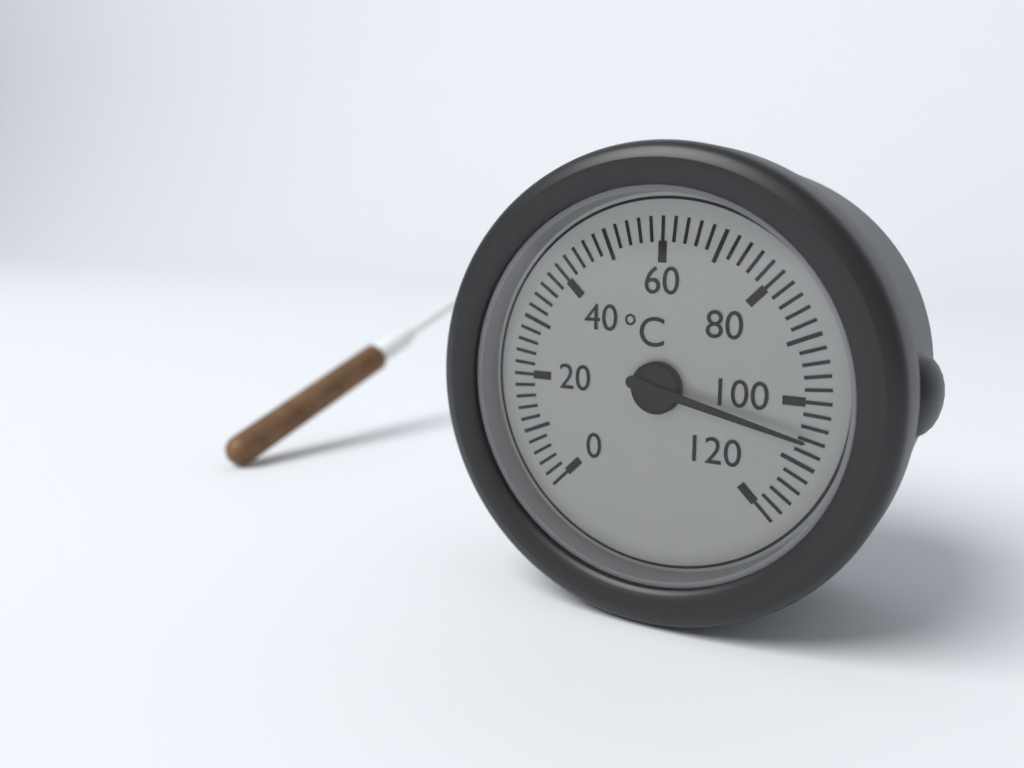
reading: 106 °C
